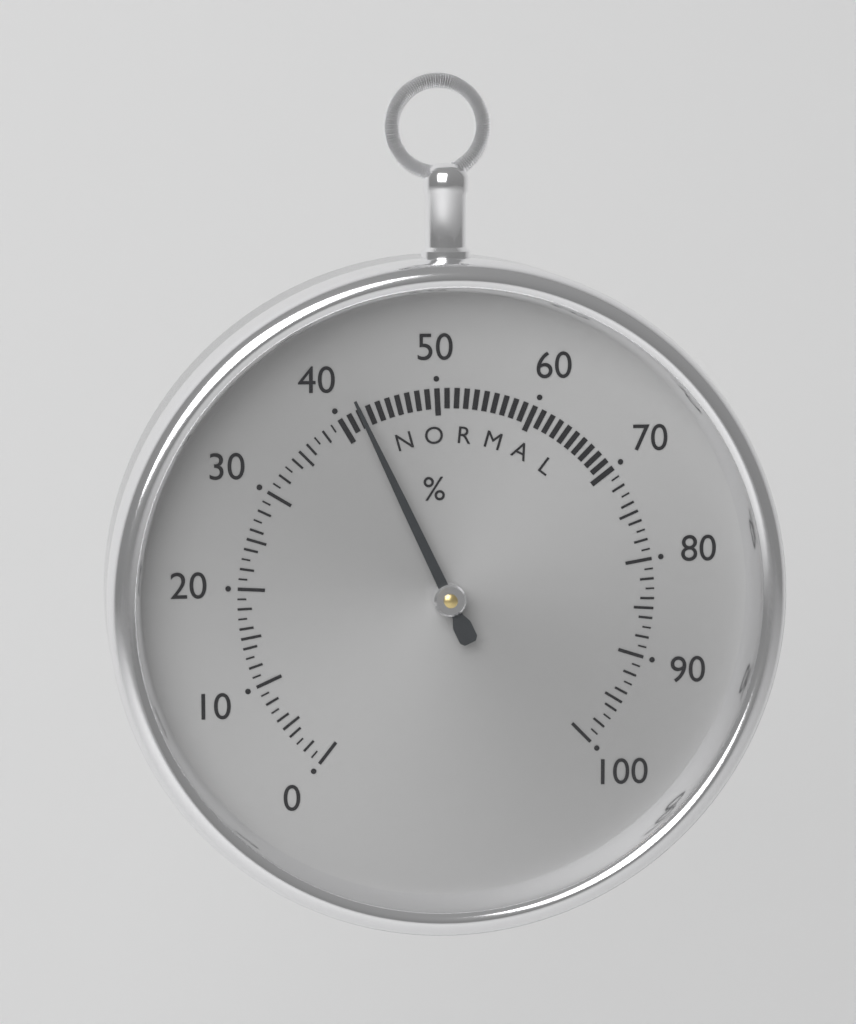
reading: 42 %
